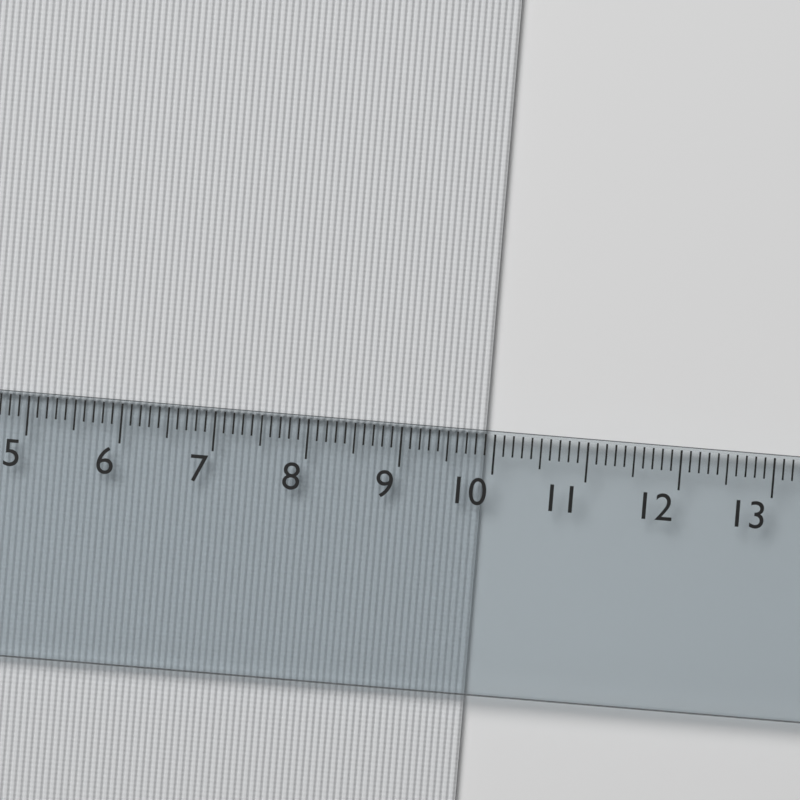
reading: 9.9 cm
